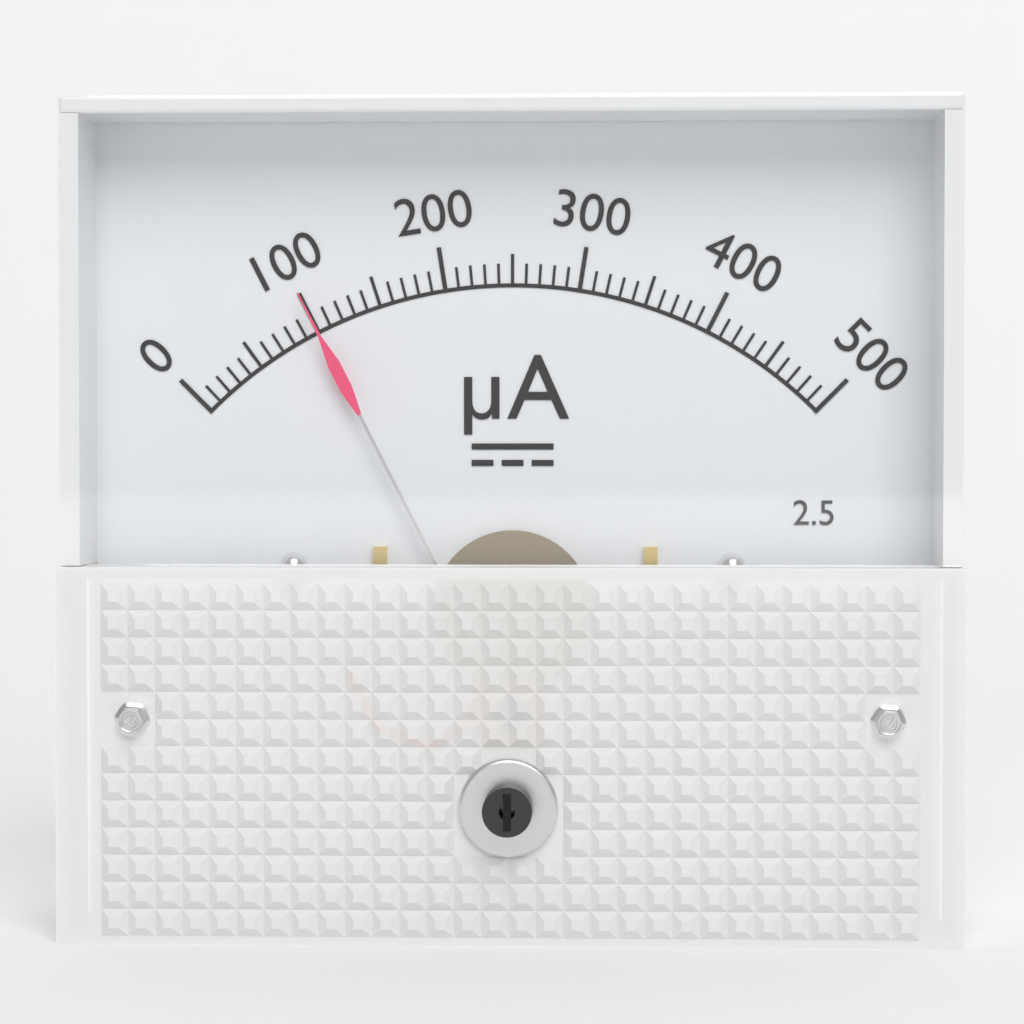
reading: 100 µA
